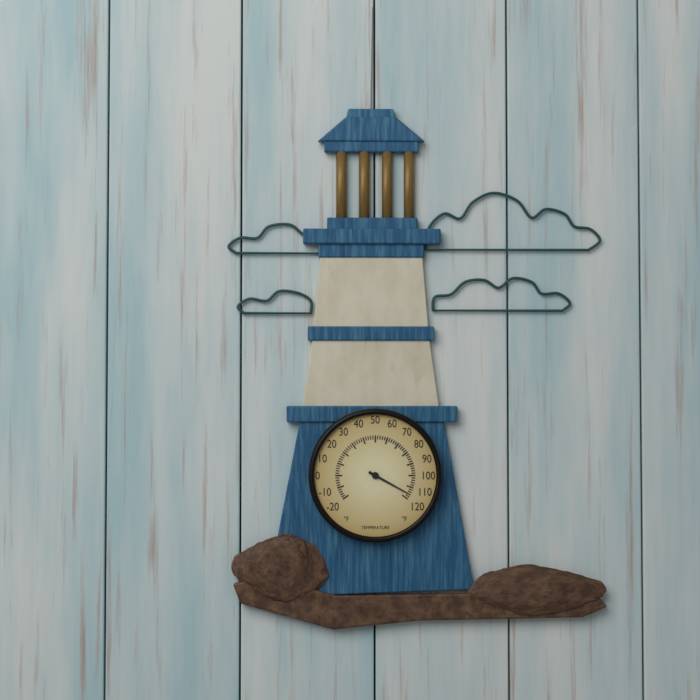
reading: 116 °F
